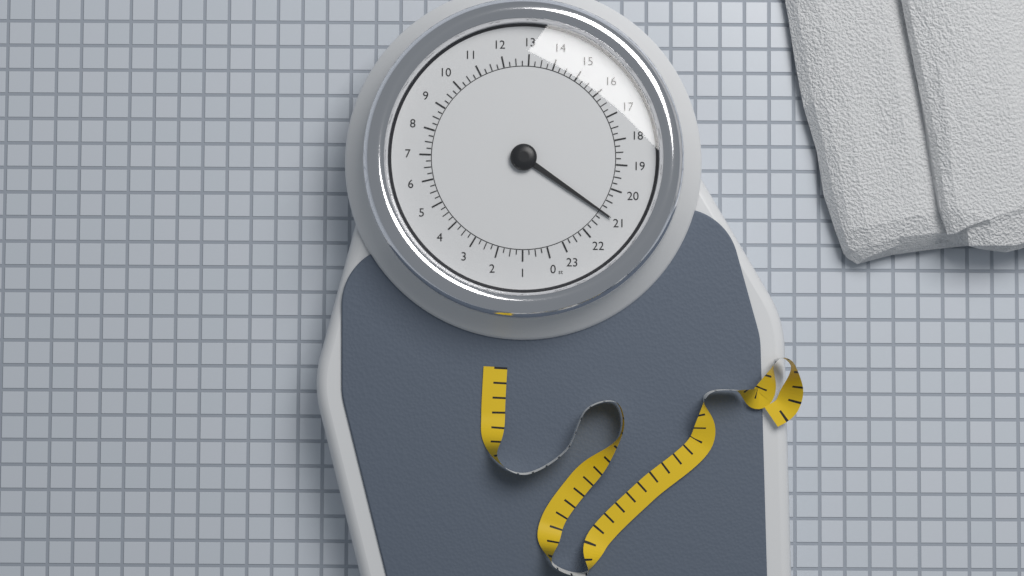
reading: 21.00 st
